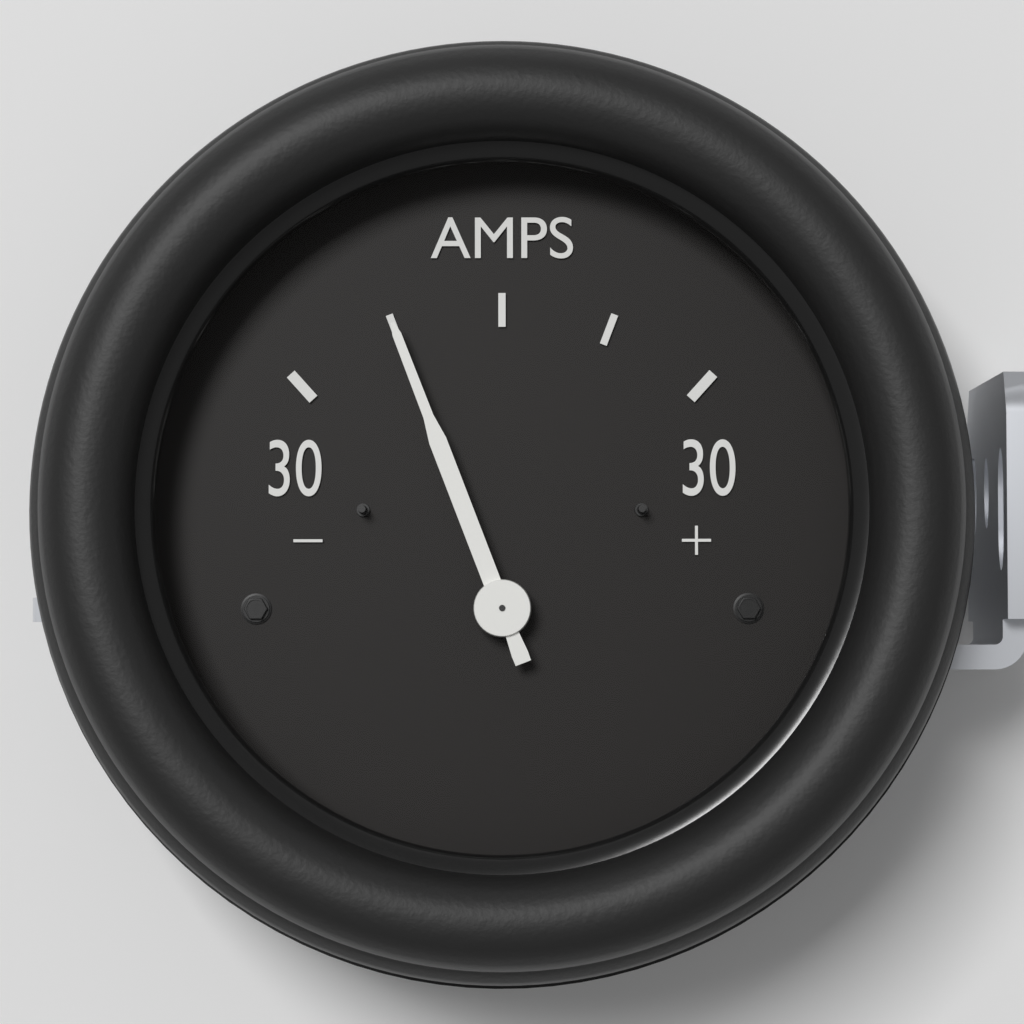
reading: -15 A
